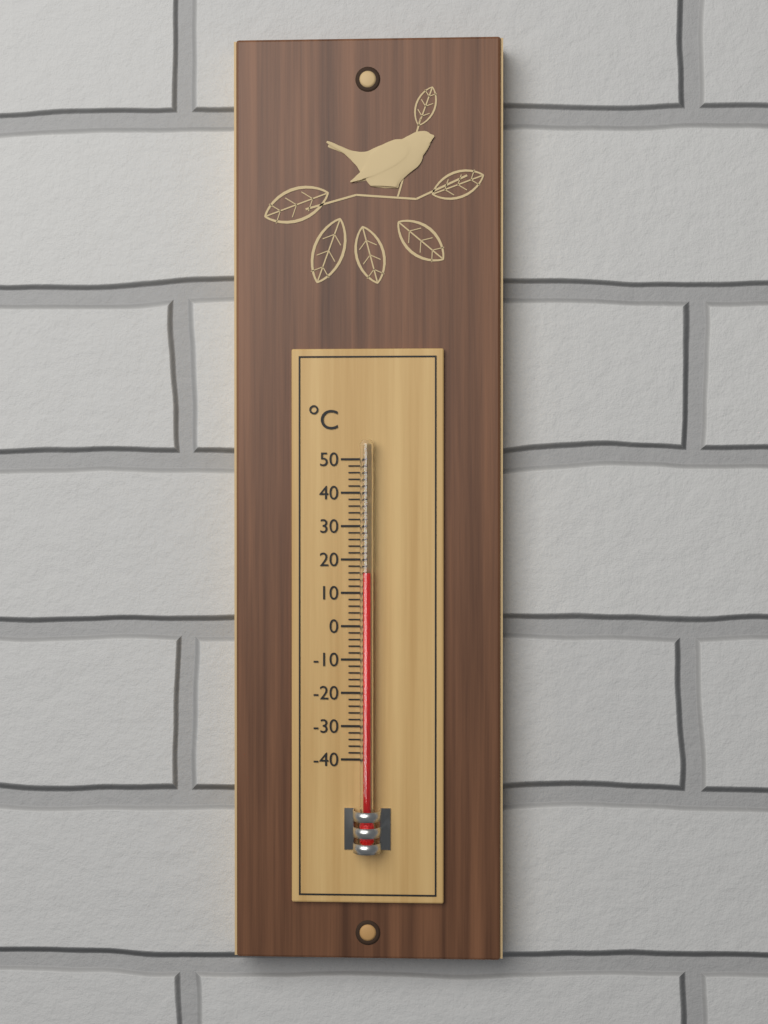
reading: 16 °C
